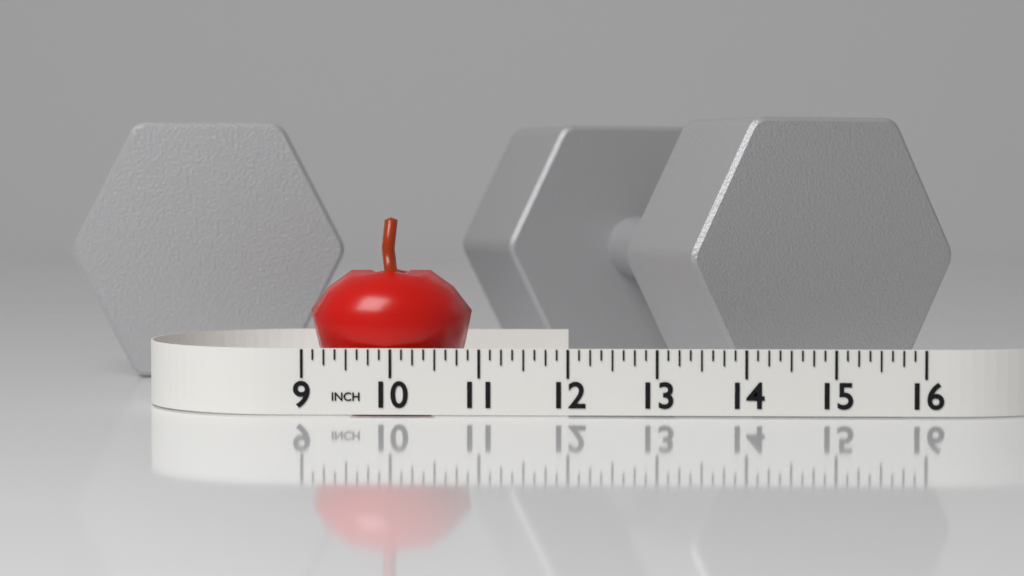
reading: 10.875 in
